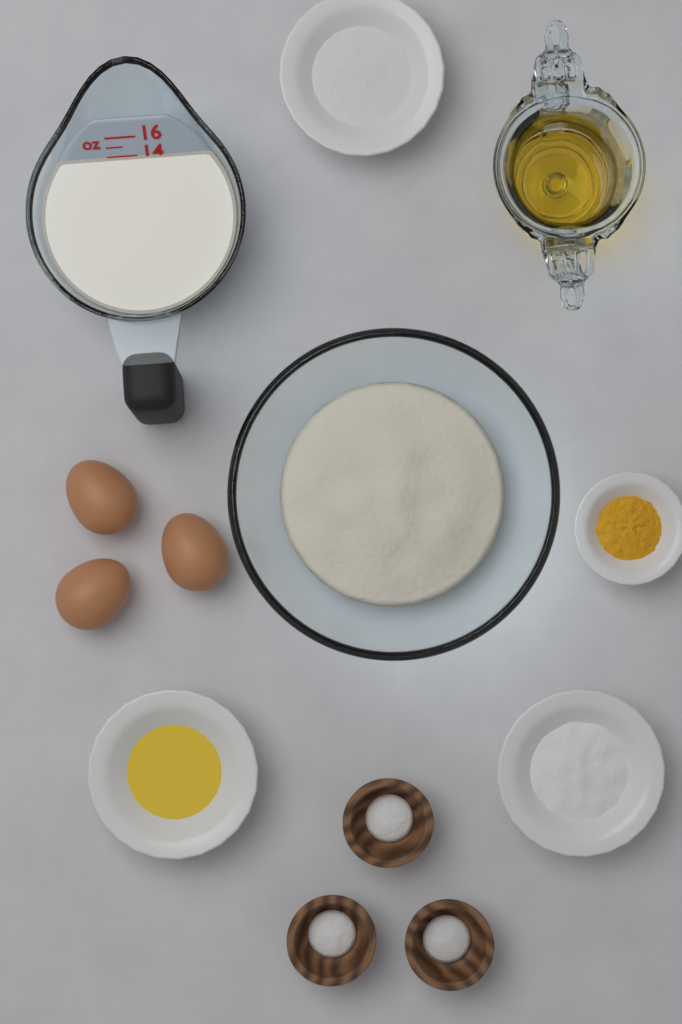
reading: 14 oz
